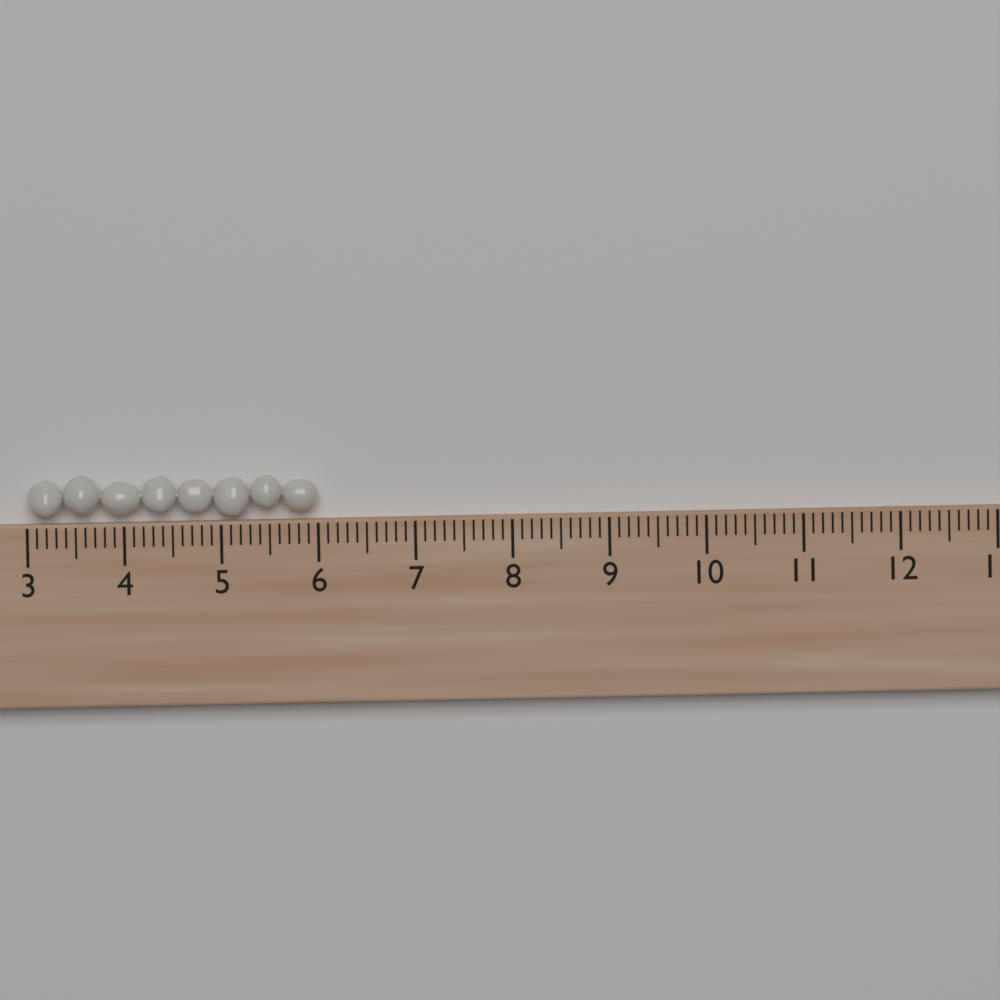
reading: 6.0 (no unit)
